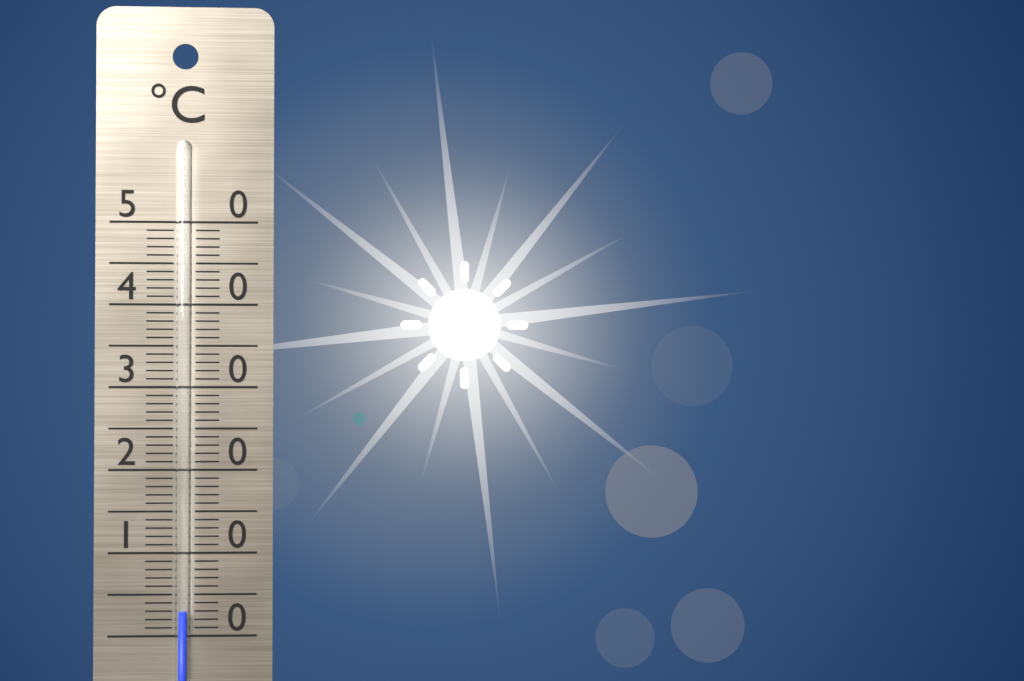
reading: 3 °C
